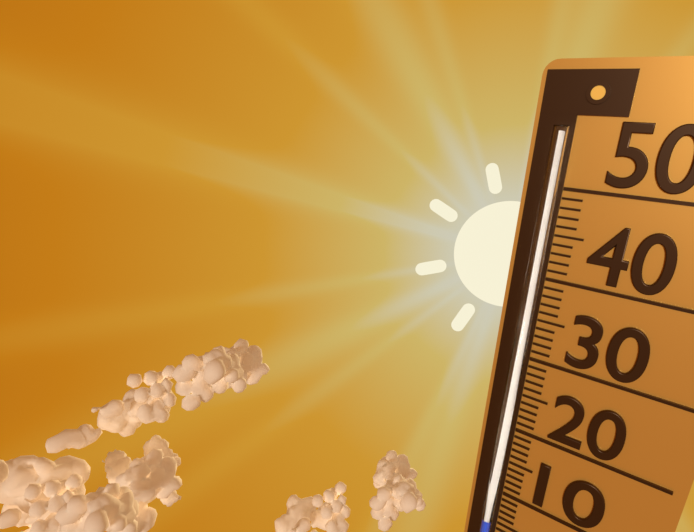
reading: 6 (no unit)
